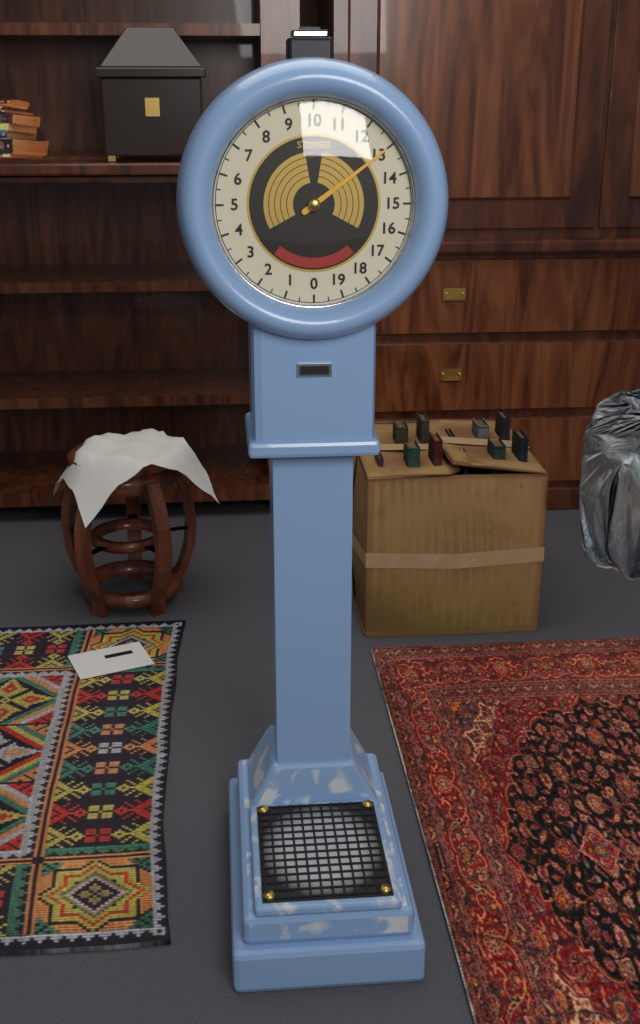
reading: 13.0 stones
